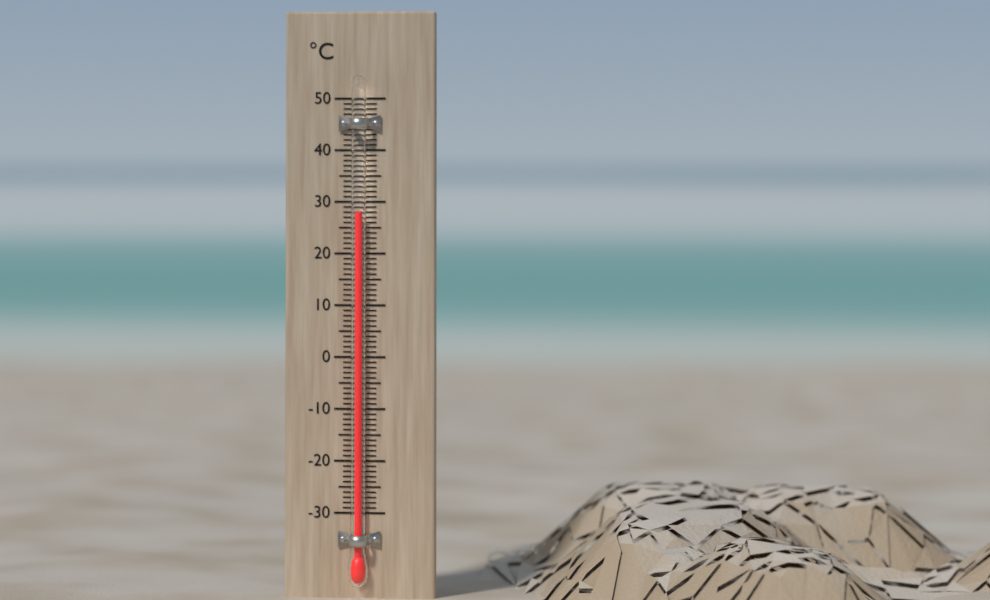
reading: 28 °C
